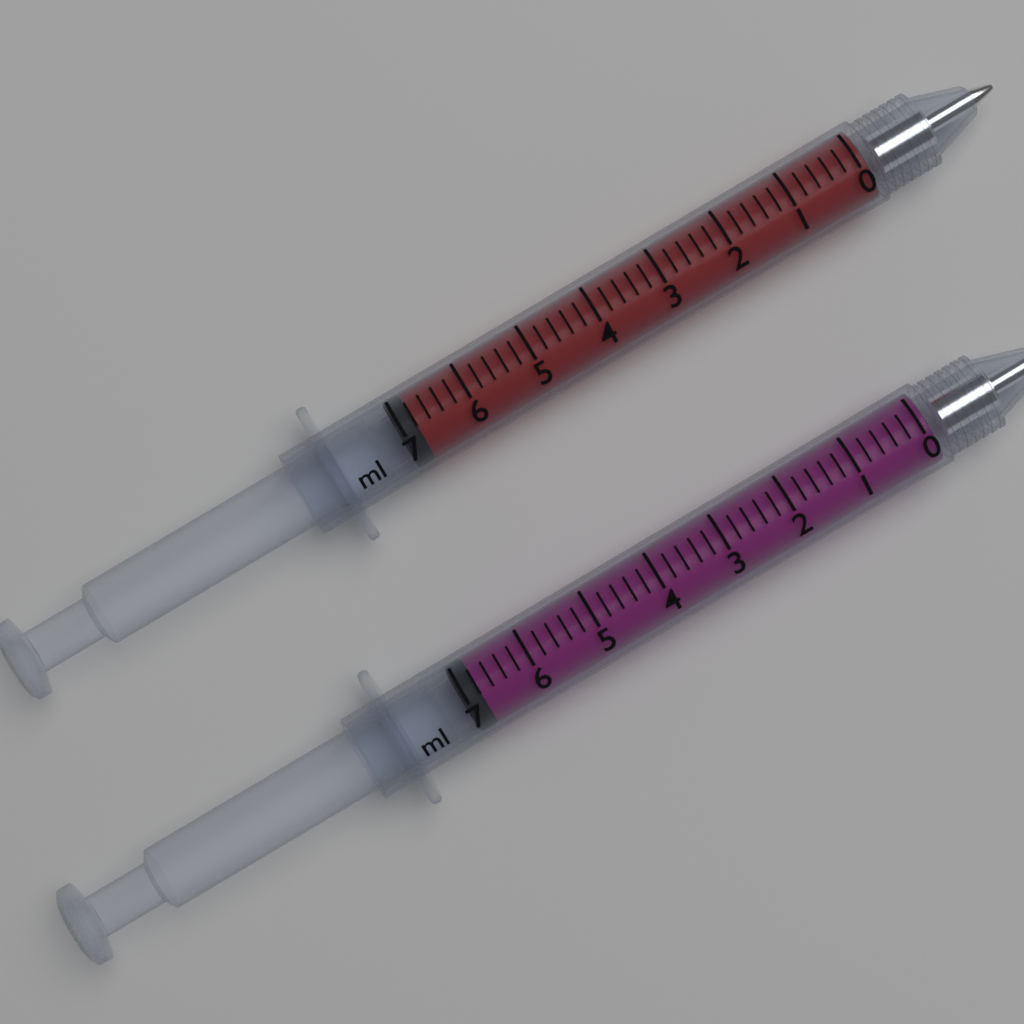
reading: 6.8 ml
